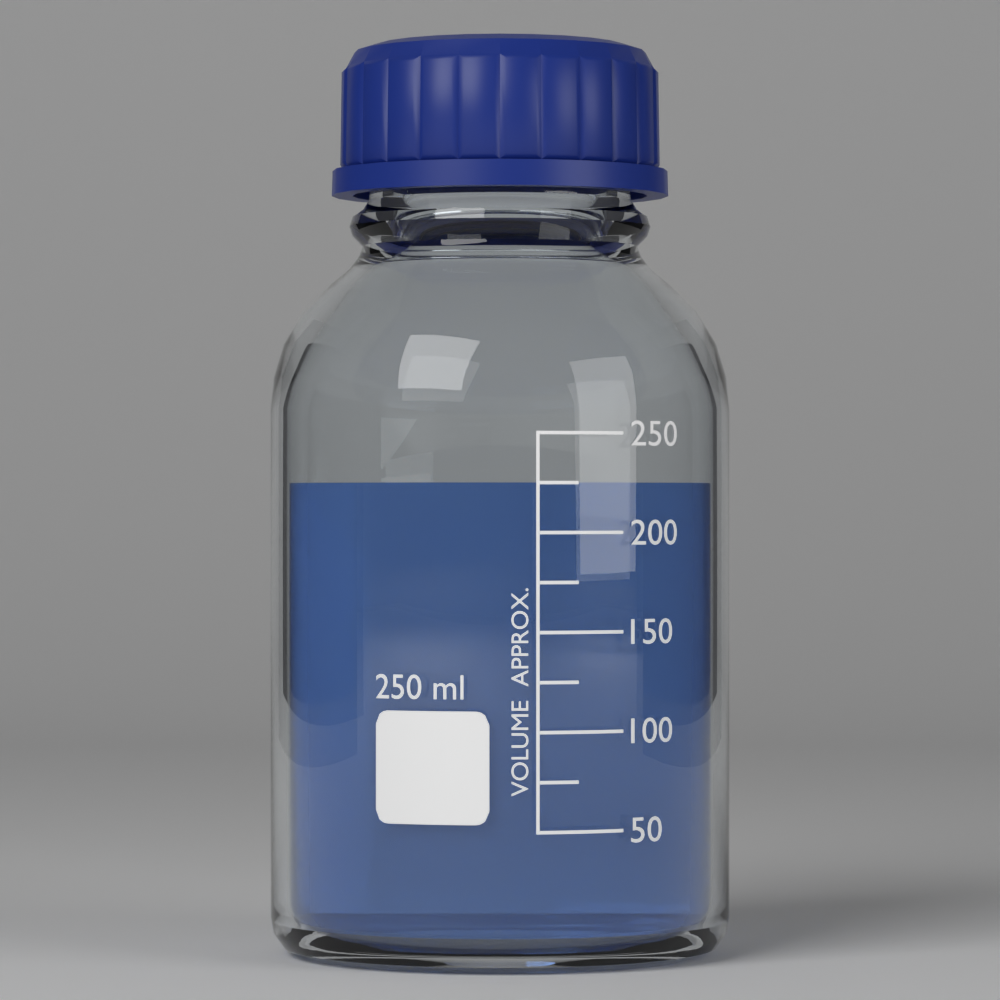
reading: 225 ml
